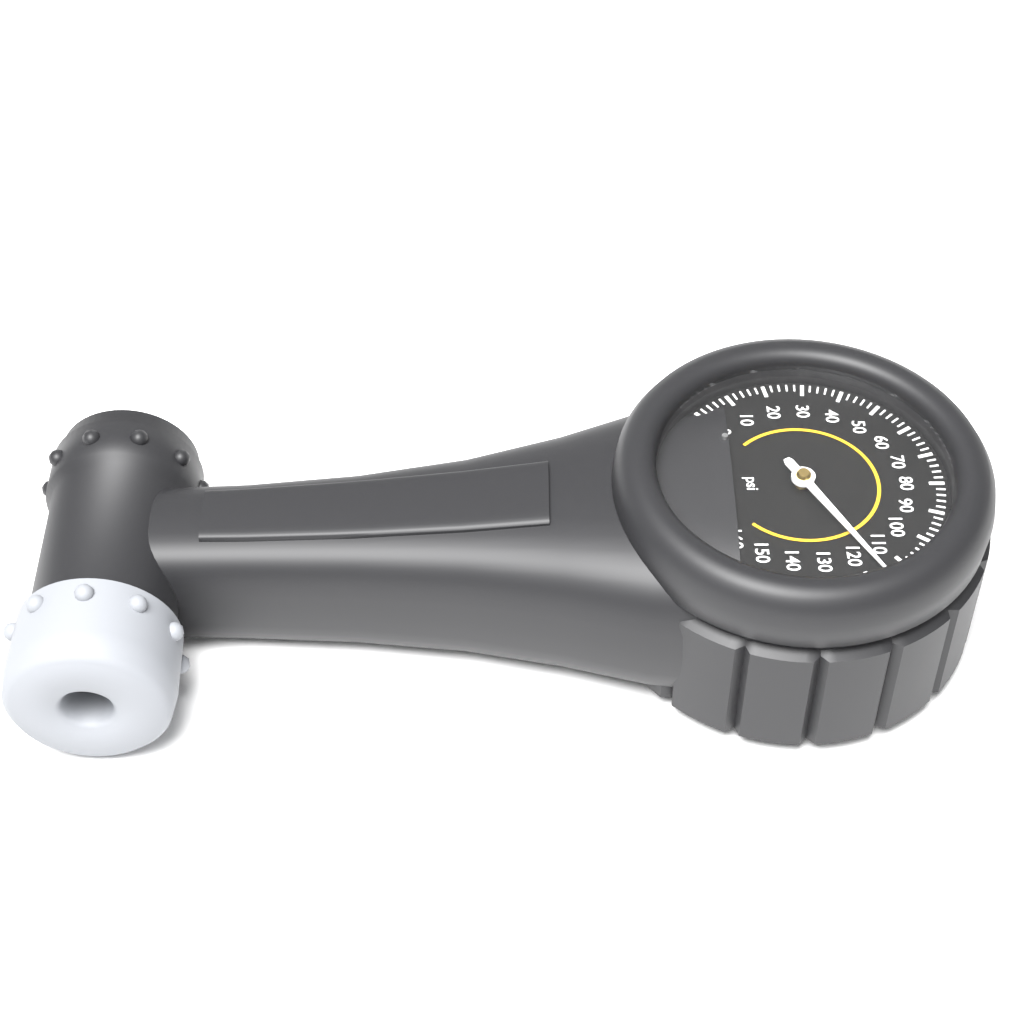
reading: 116 psi
